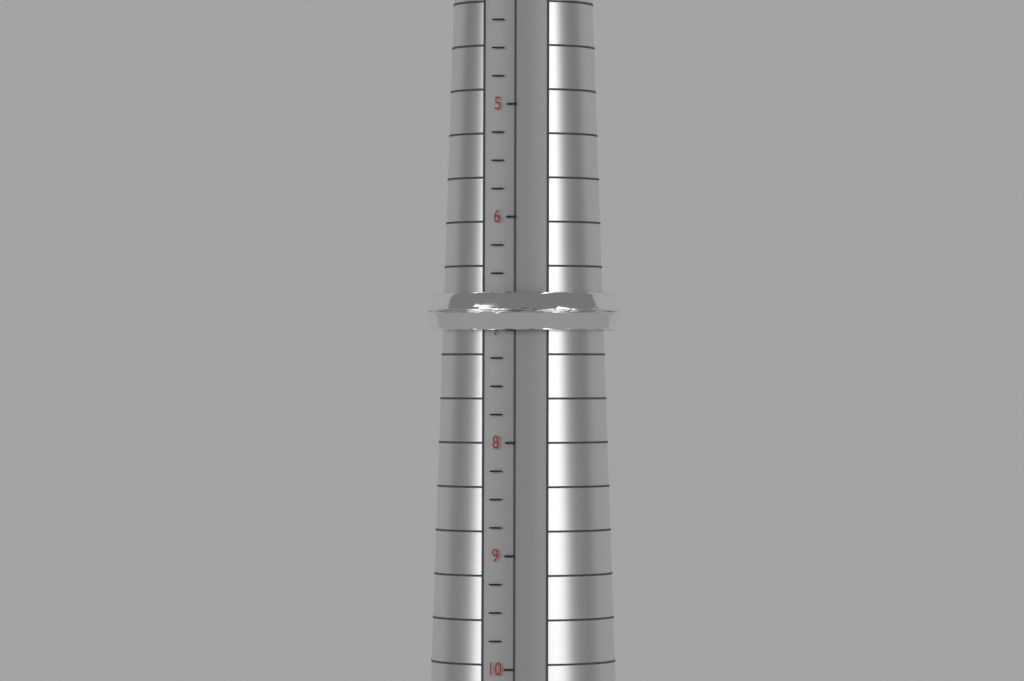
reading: 7.00 (no unit)
